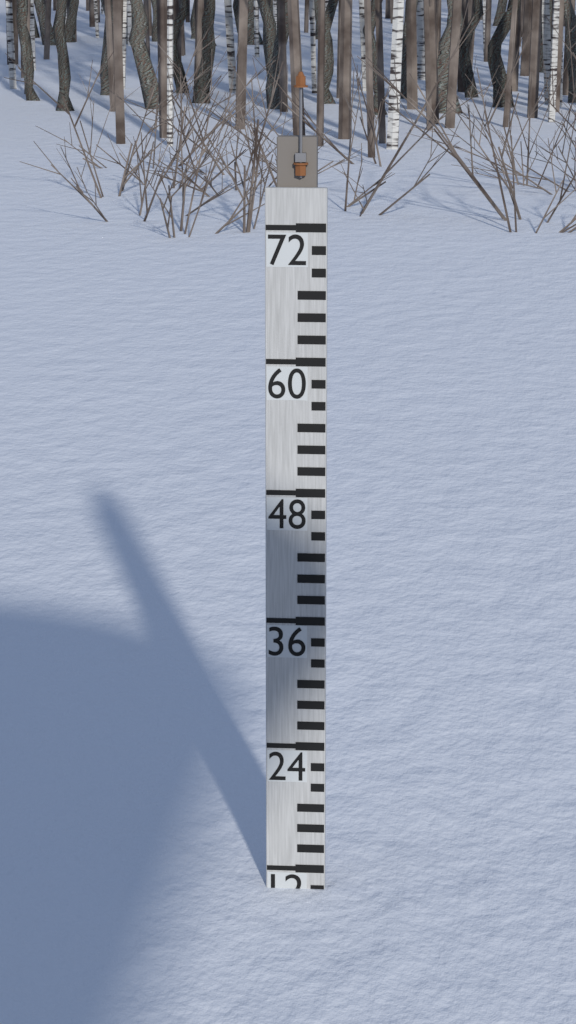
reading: 10 (no unit)
